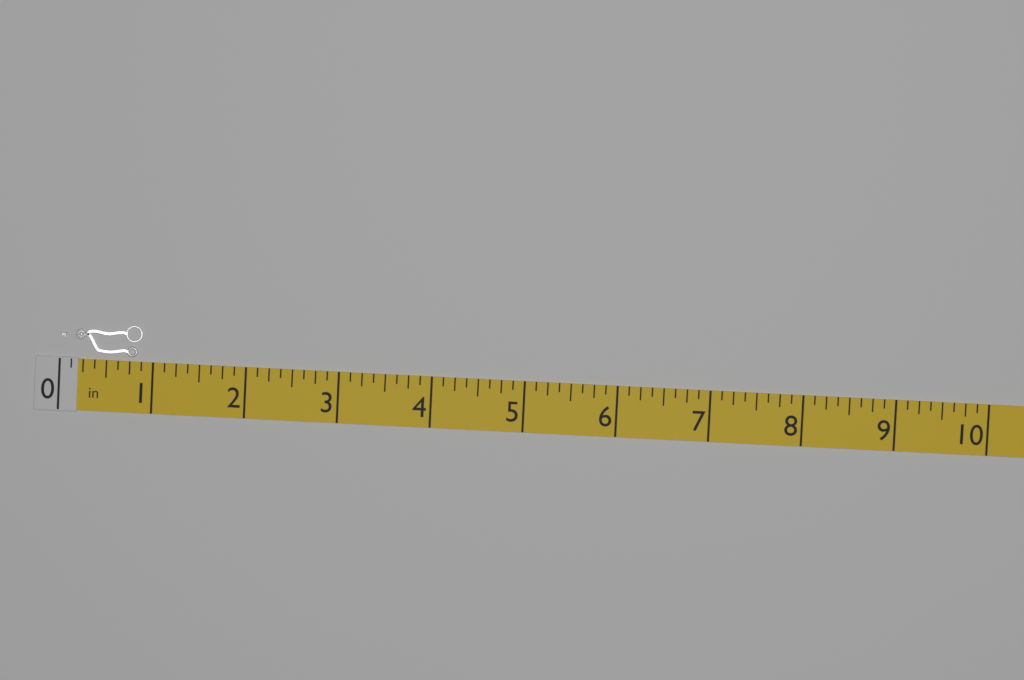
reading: 0.875 in
